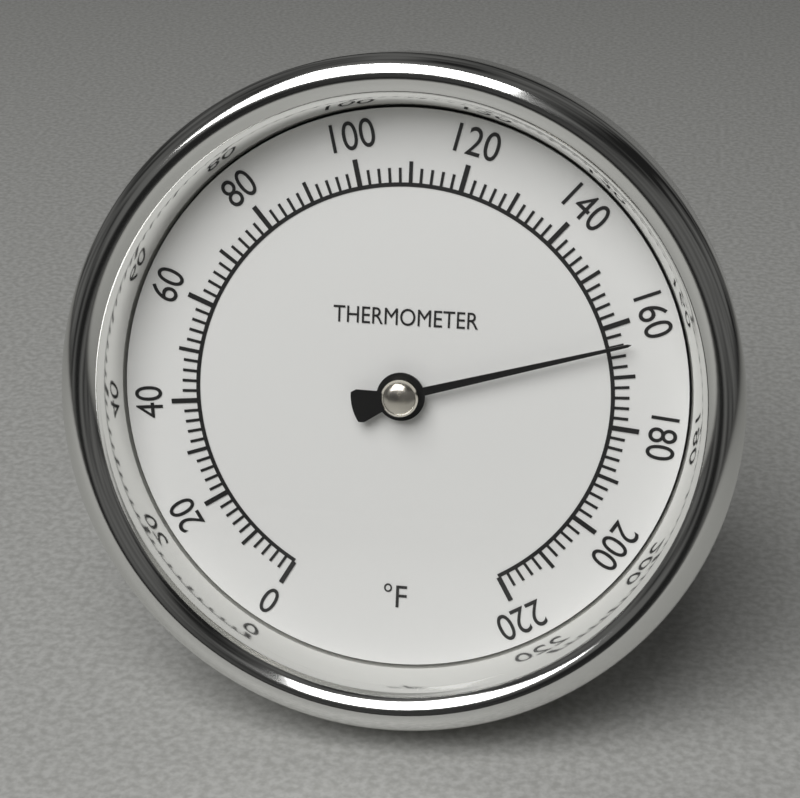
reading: 164 °F
